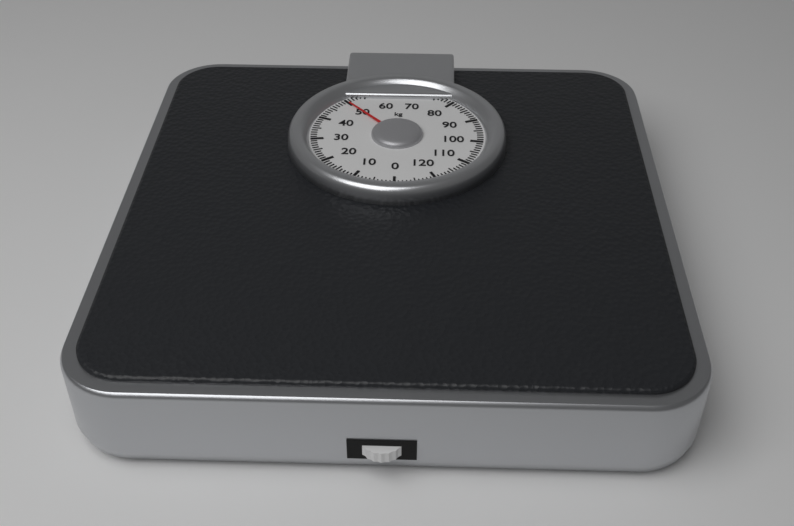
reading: 50 kg
